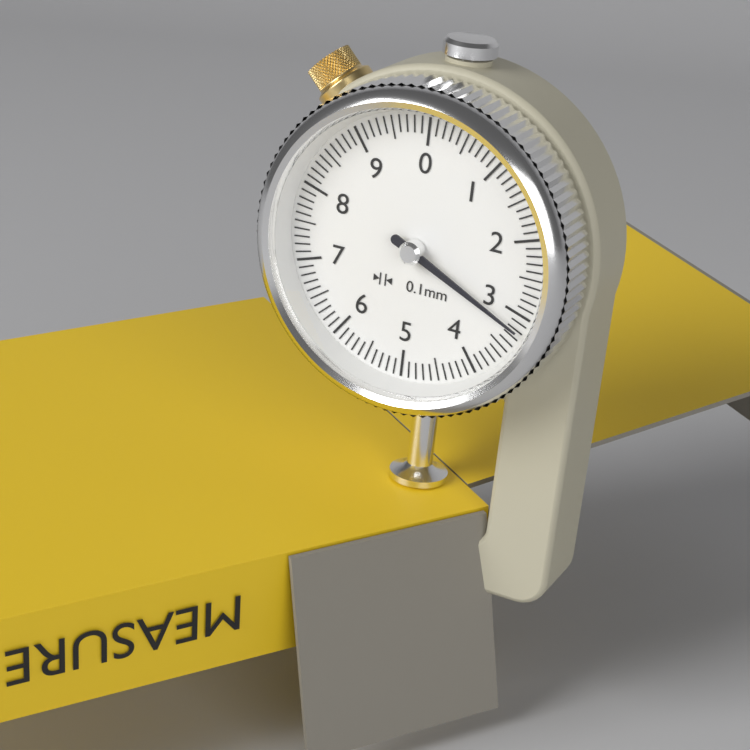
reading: 3.2 mm
